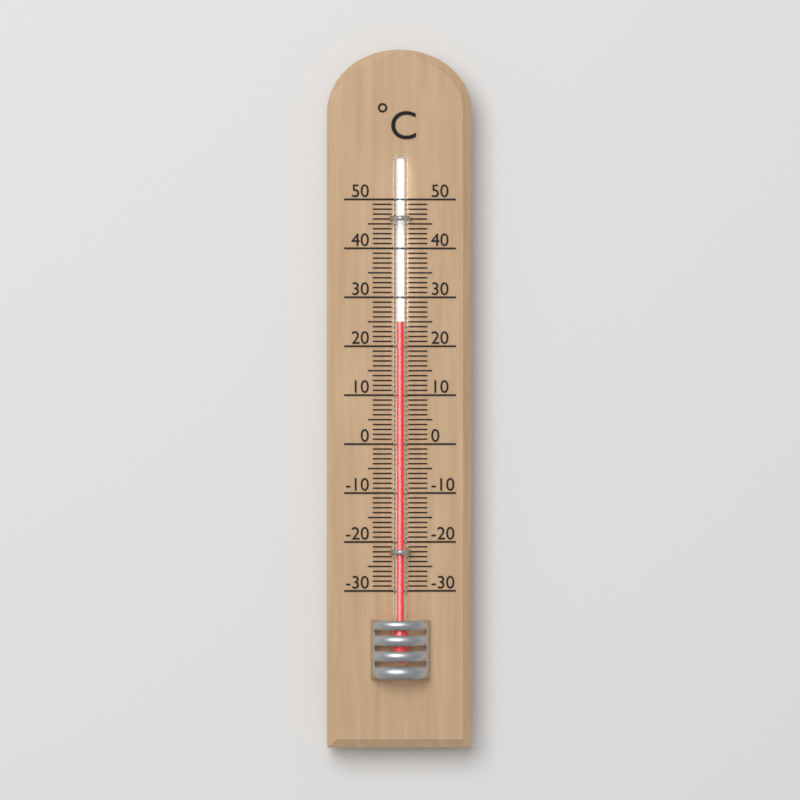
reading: 25 °C
